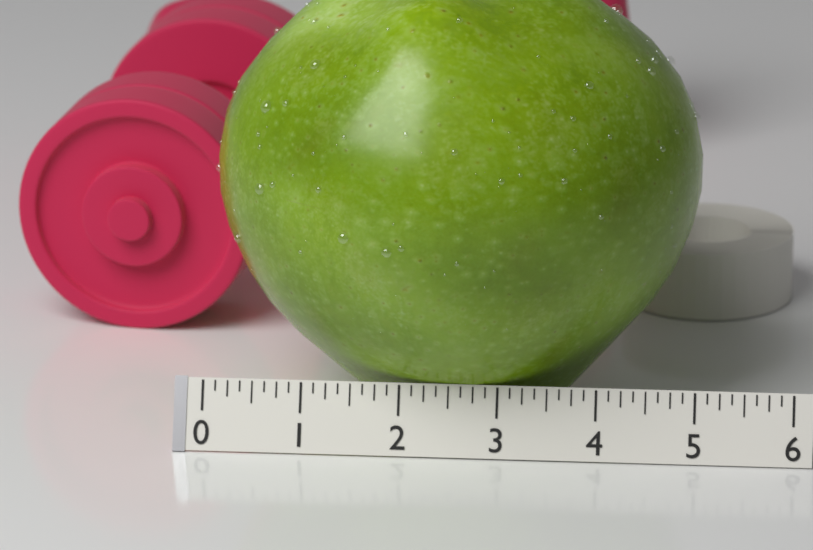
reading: 5.000 (no unit)
